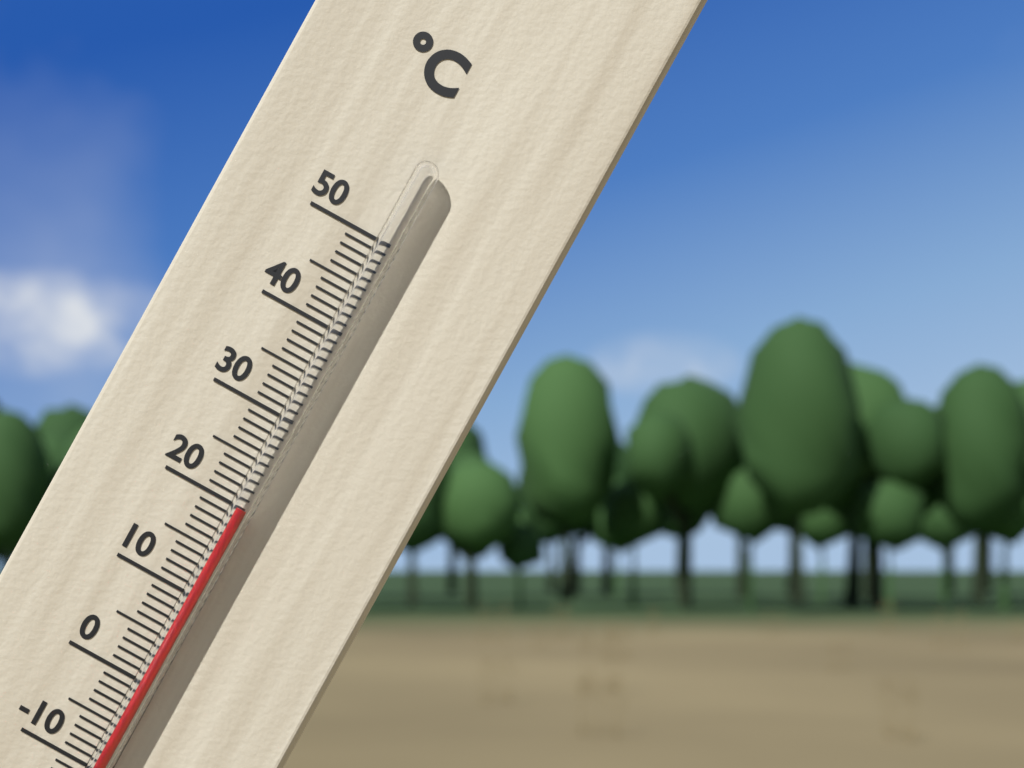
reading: 20 °C
